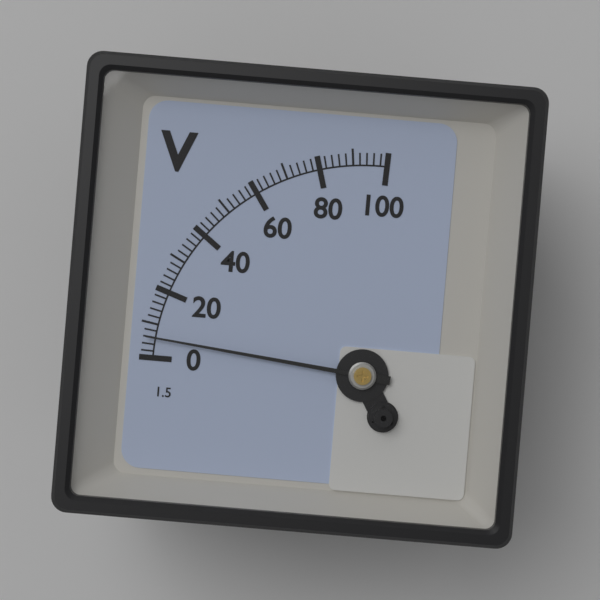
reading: 6 V
